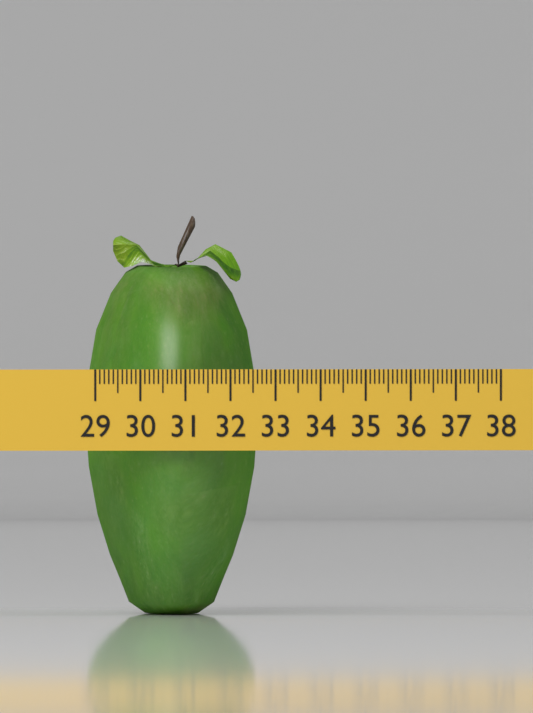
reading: 32.8 (no unit)
